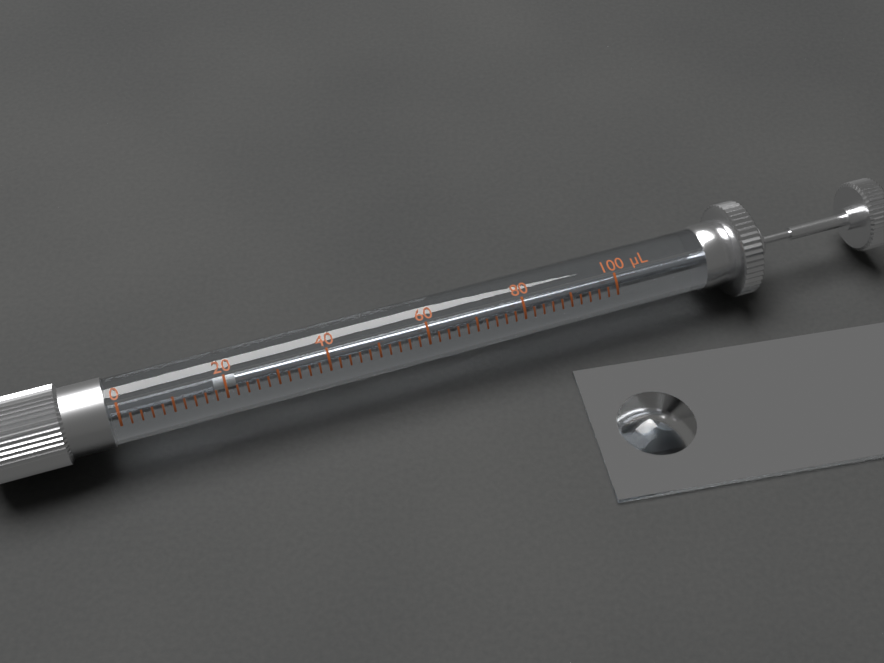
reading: 18 µL
